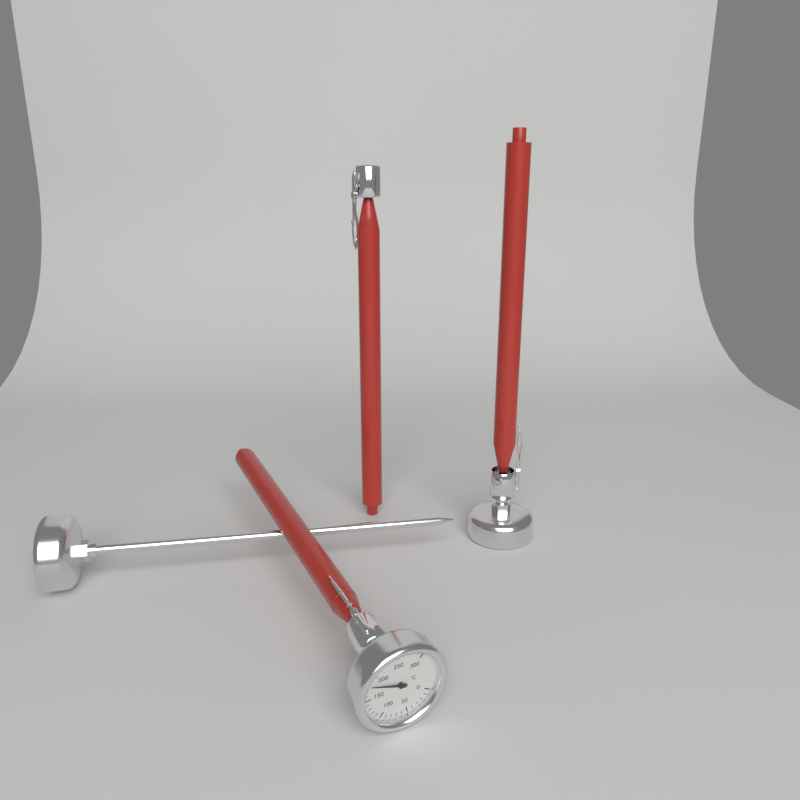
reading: 180 °C
